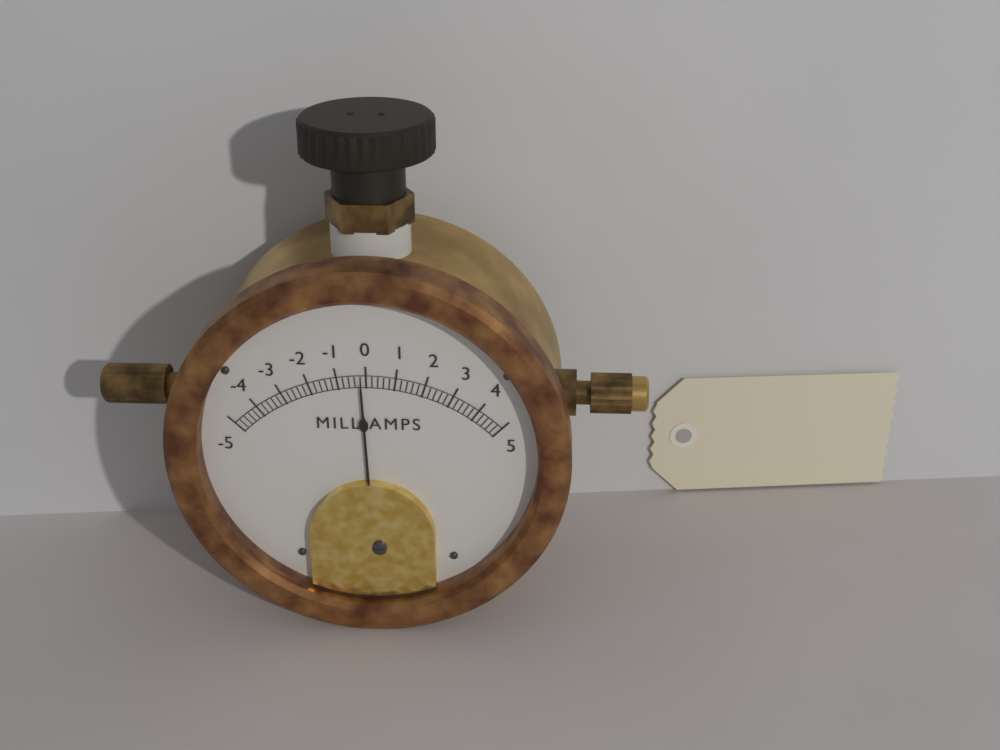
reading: -0.2 mA
